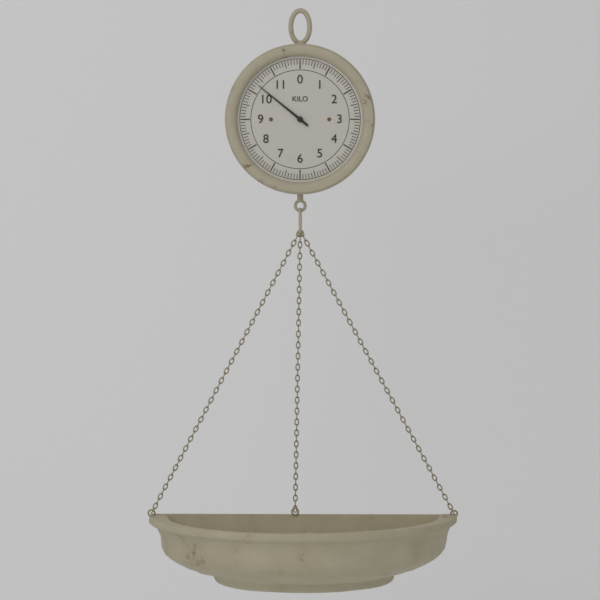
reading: 10.3 kg
